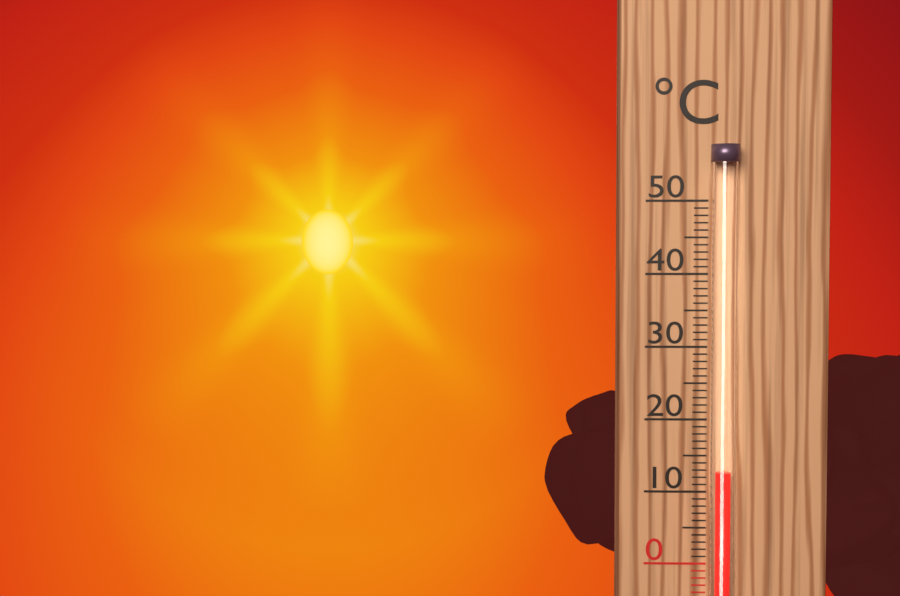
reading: 13 °C
